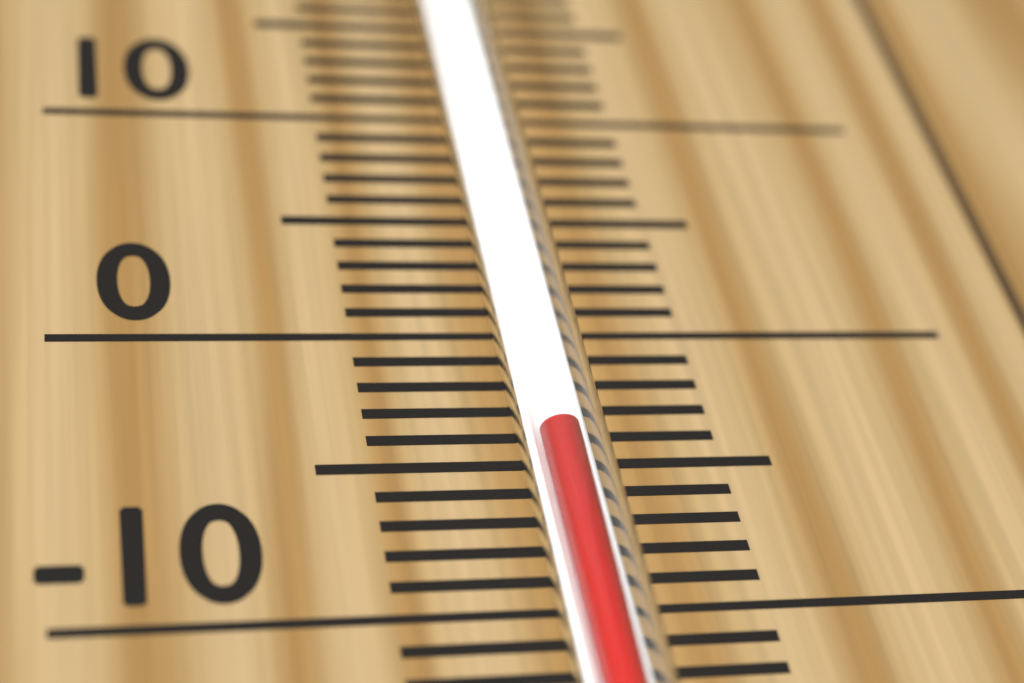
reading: -5 °C
